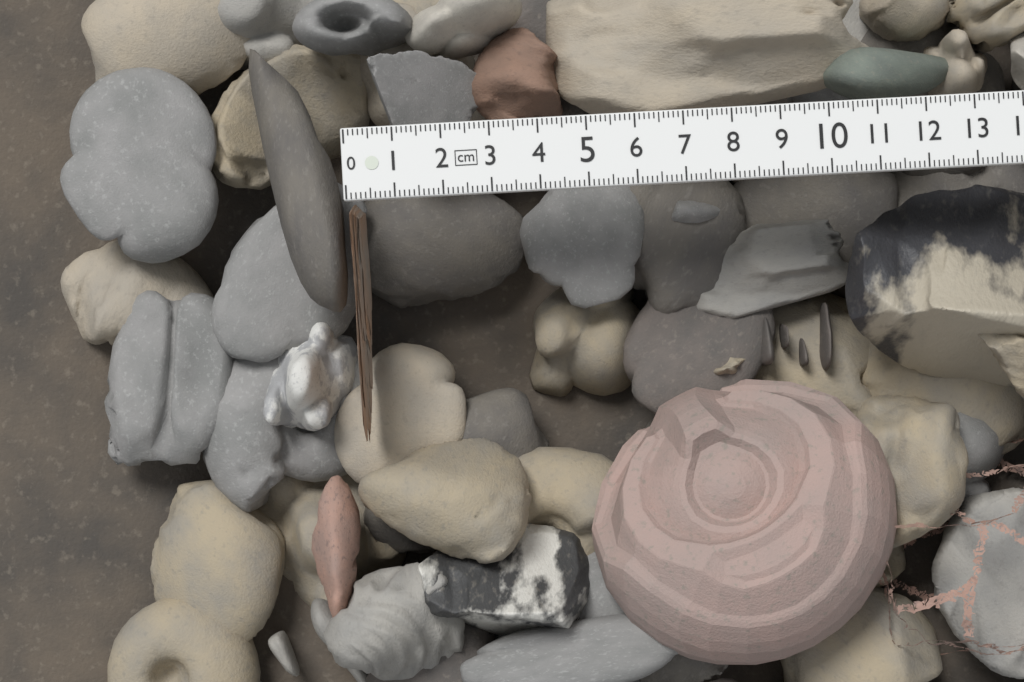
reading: 0.2 cm
